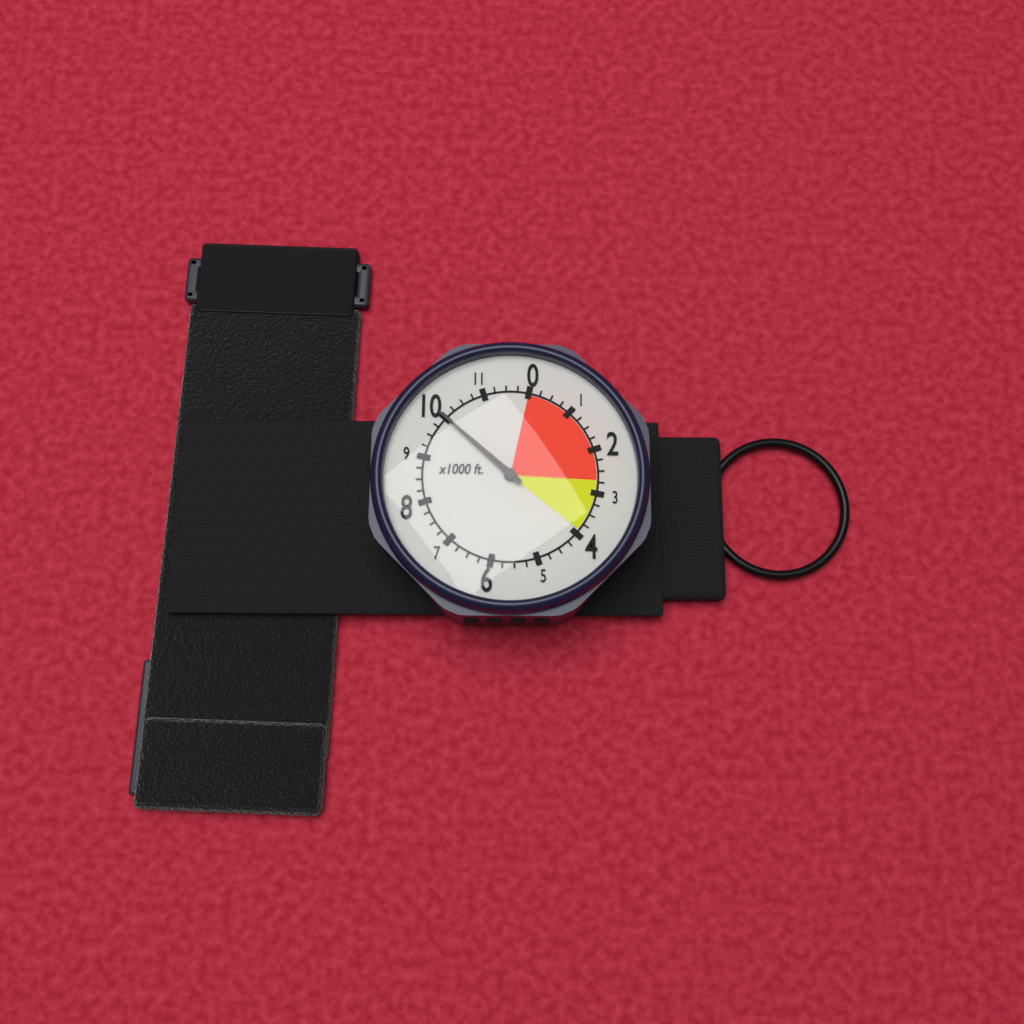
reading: 10000 ft
